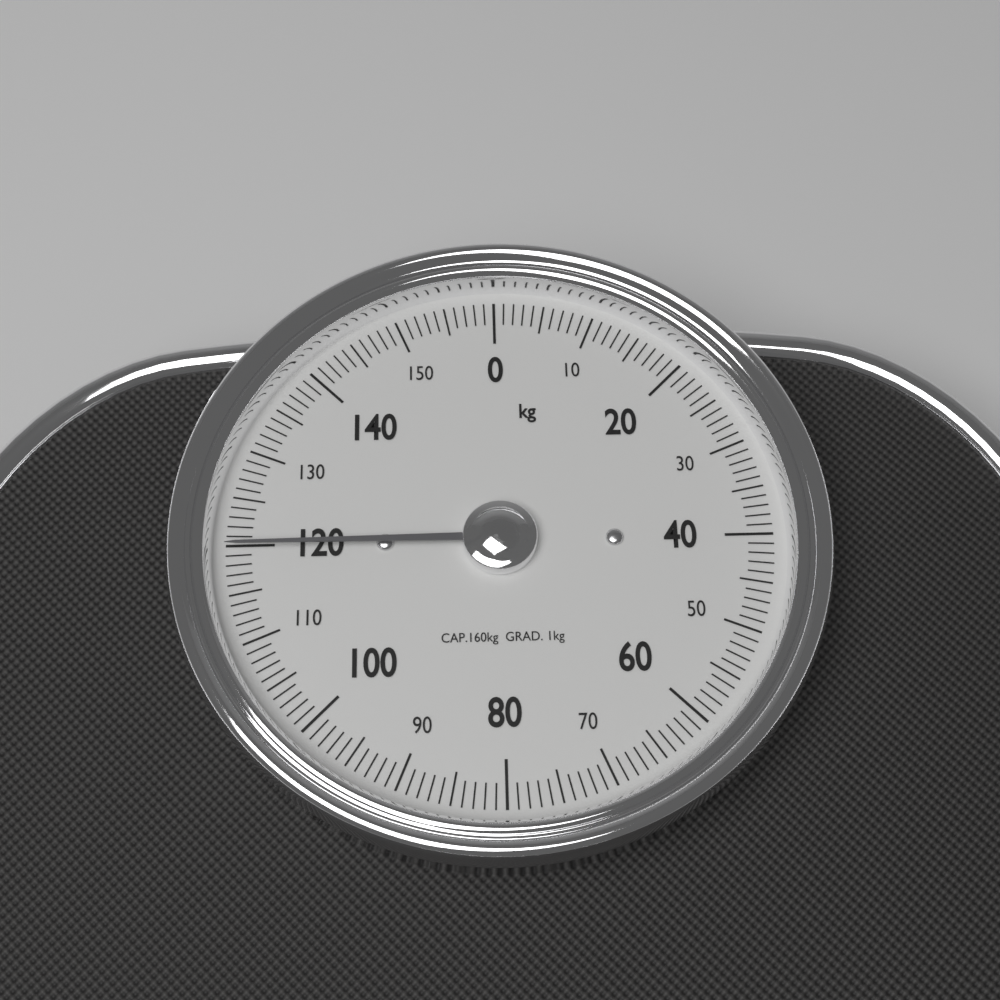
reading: 120 kg
